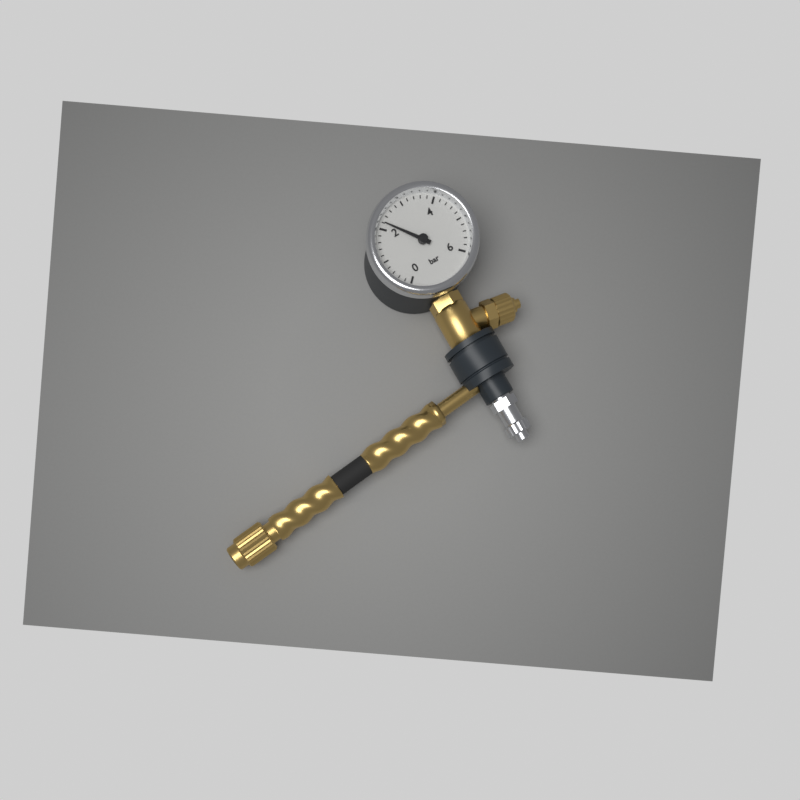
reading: 2.2 bar
